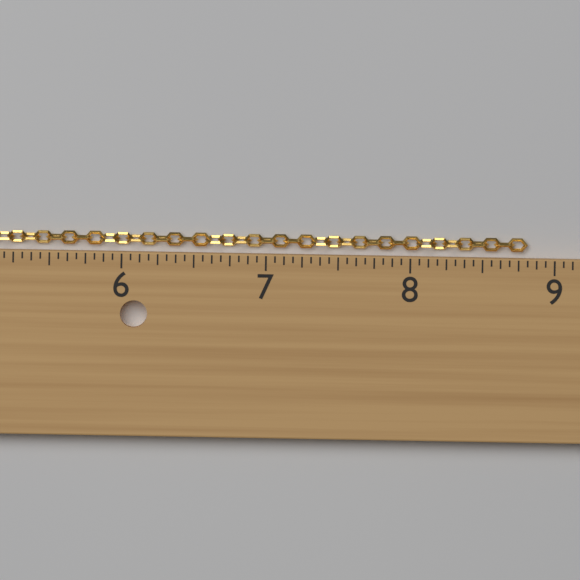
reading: 8.8125 in
